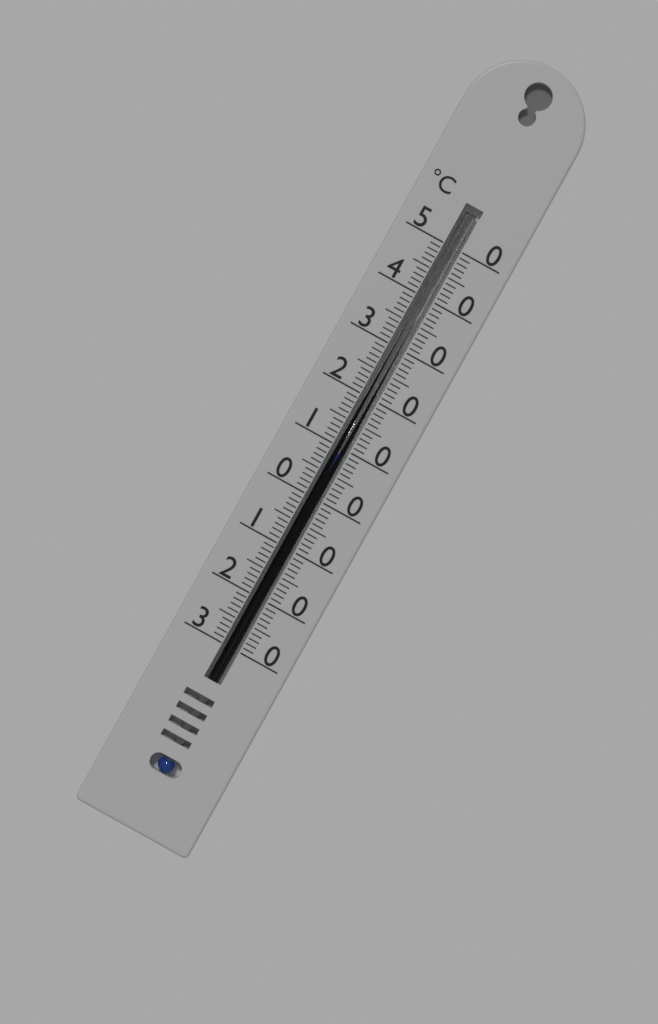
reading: 9 °C
